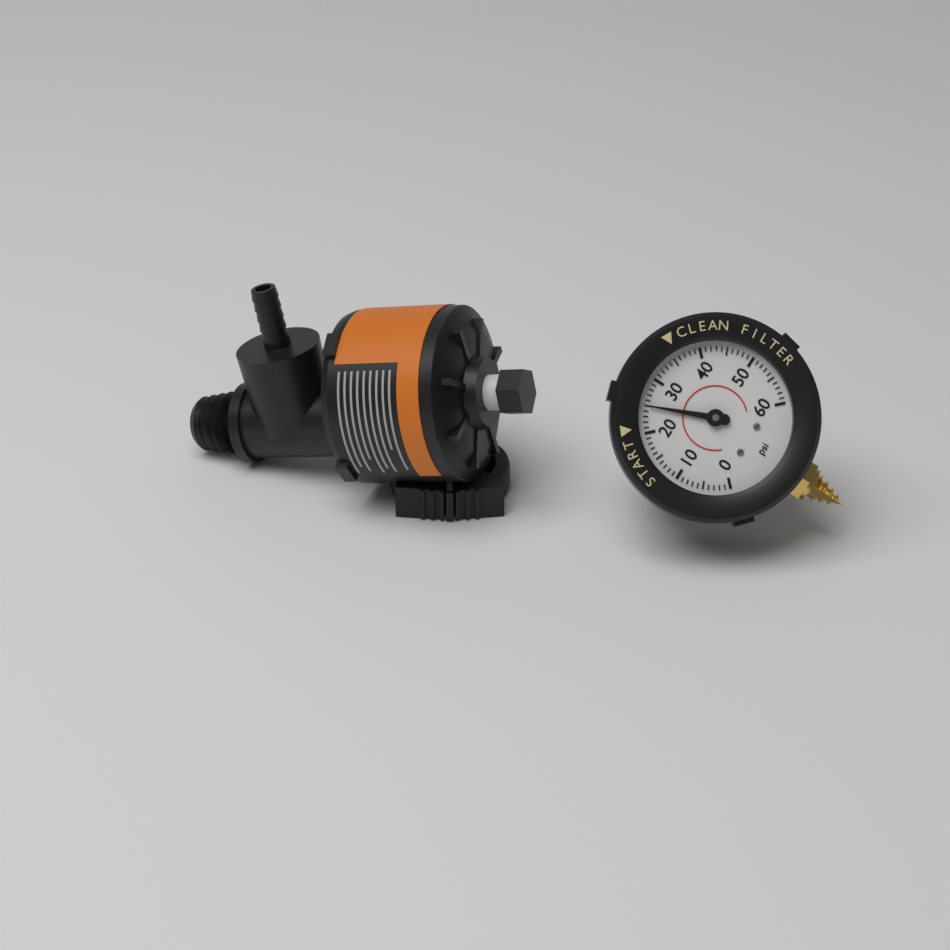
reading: 25 psi
